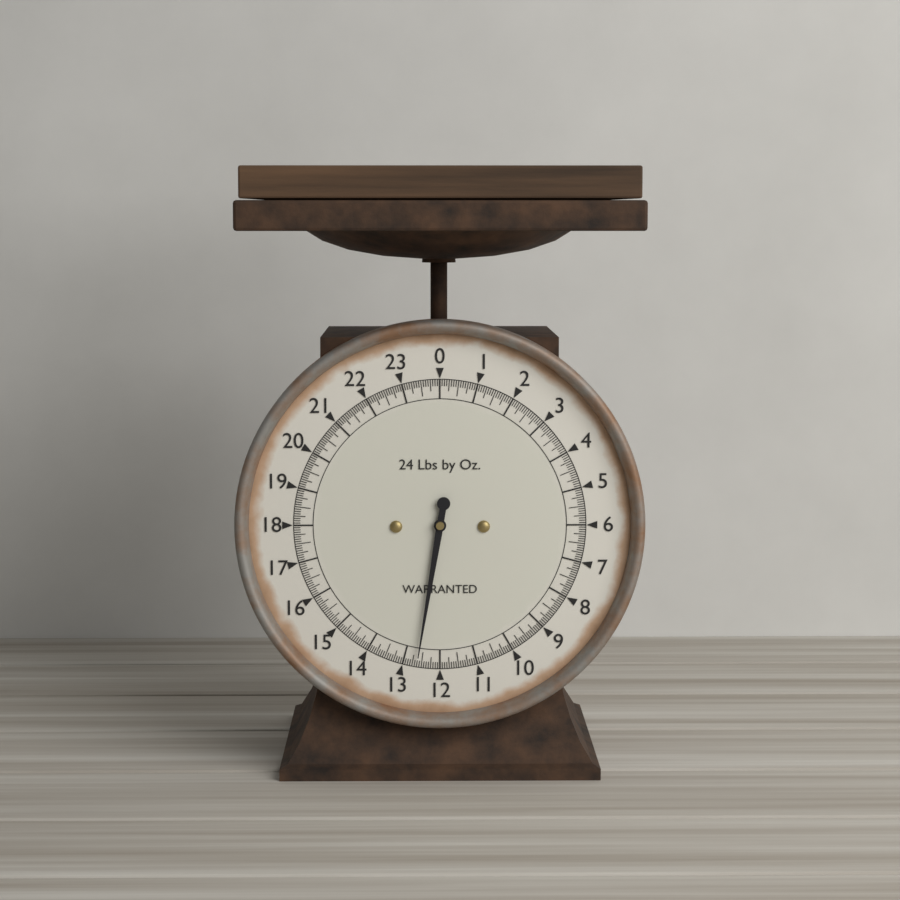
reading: 12.6250 lb
